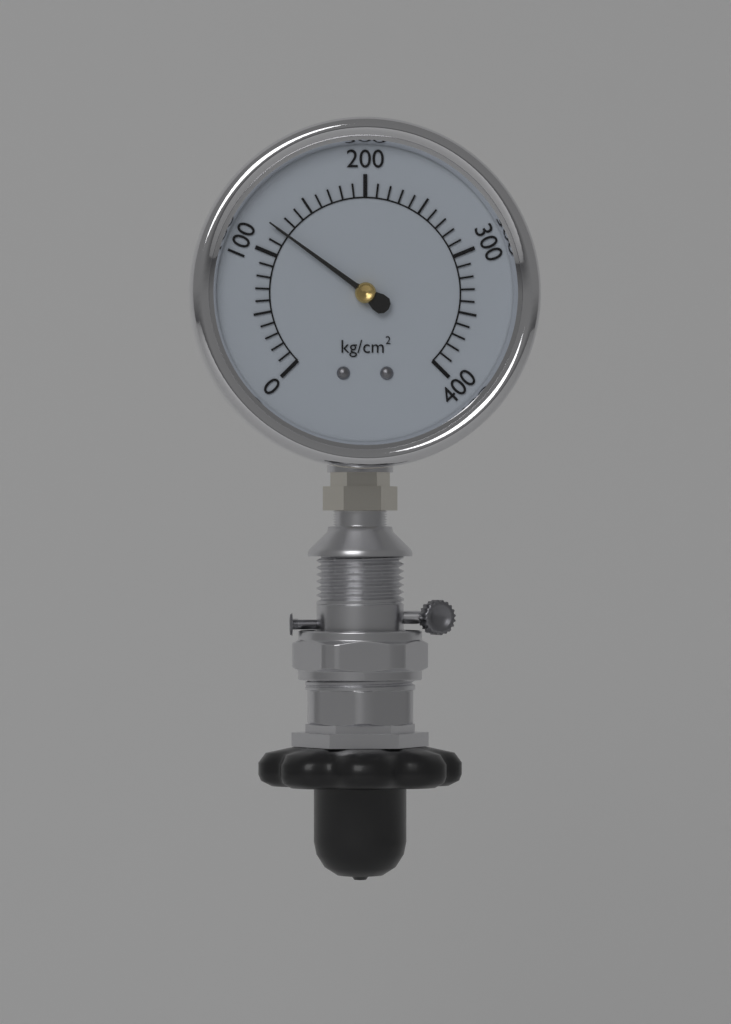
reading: 120 kg/cm²
